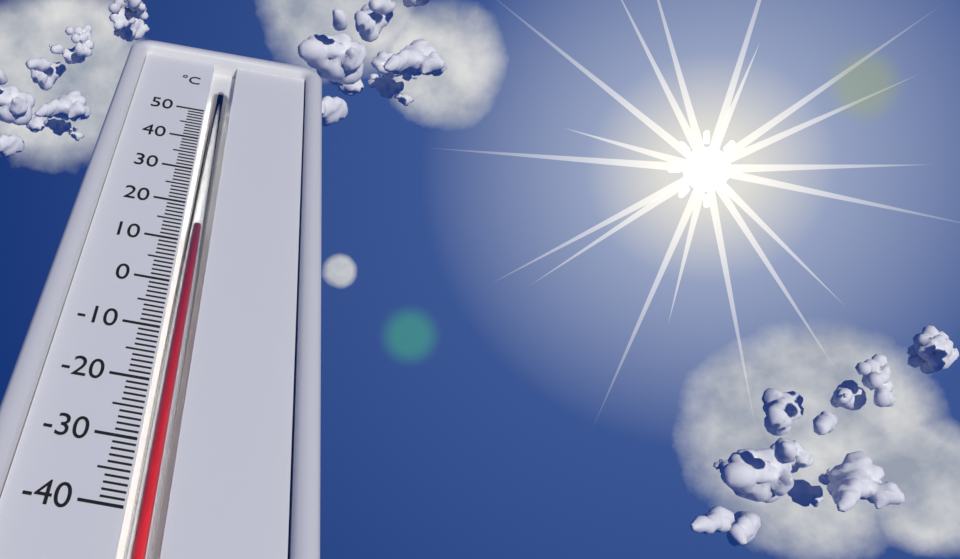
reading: 14 °C
